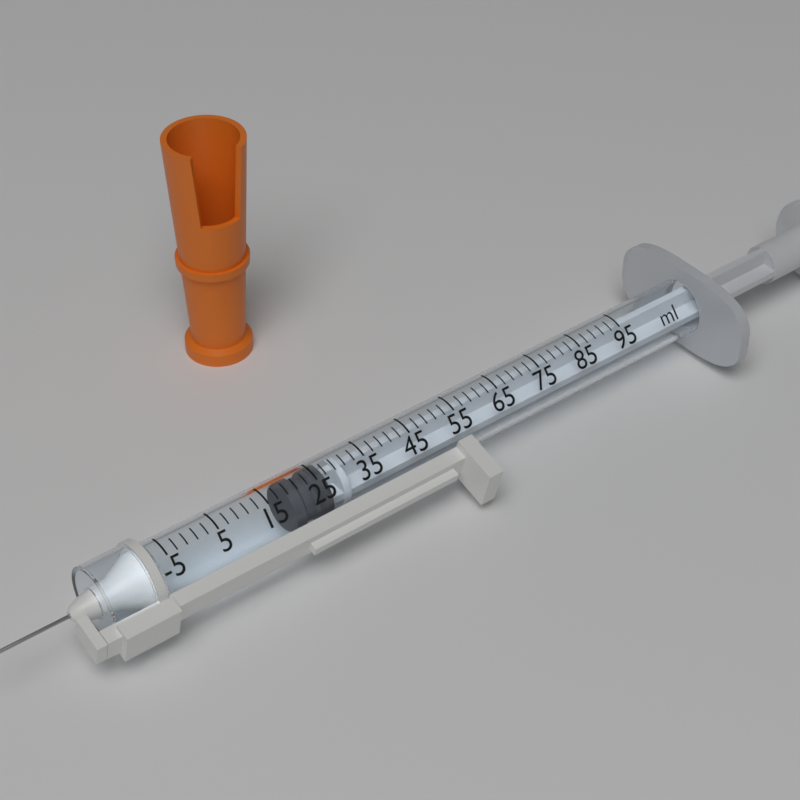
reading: 19 ml
